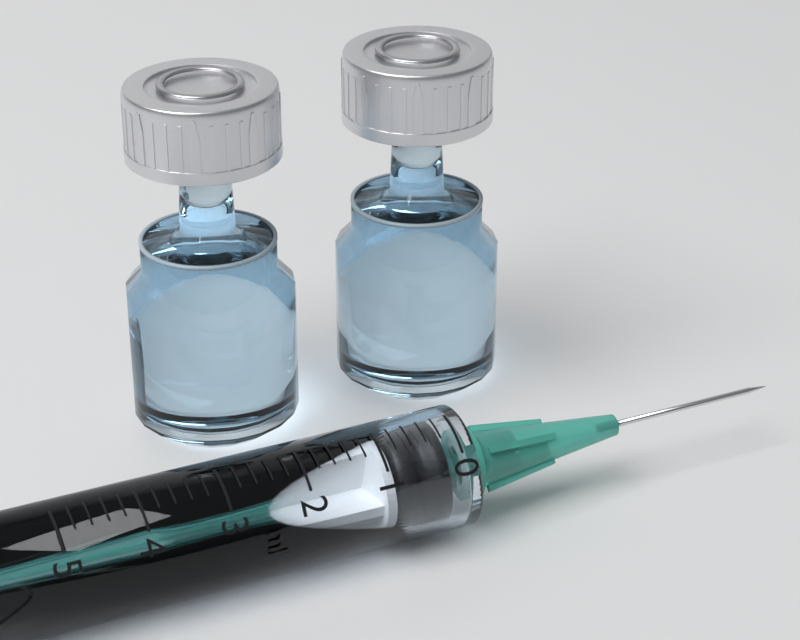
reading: 0.2 ml
